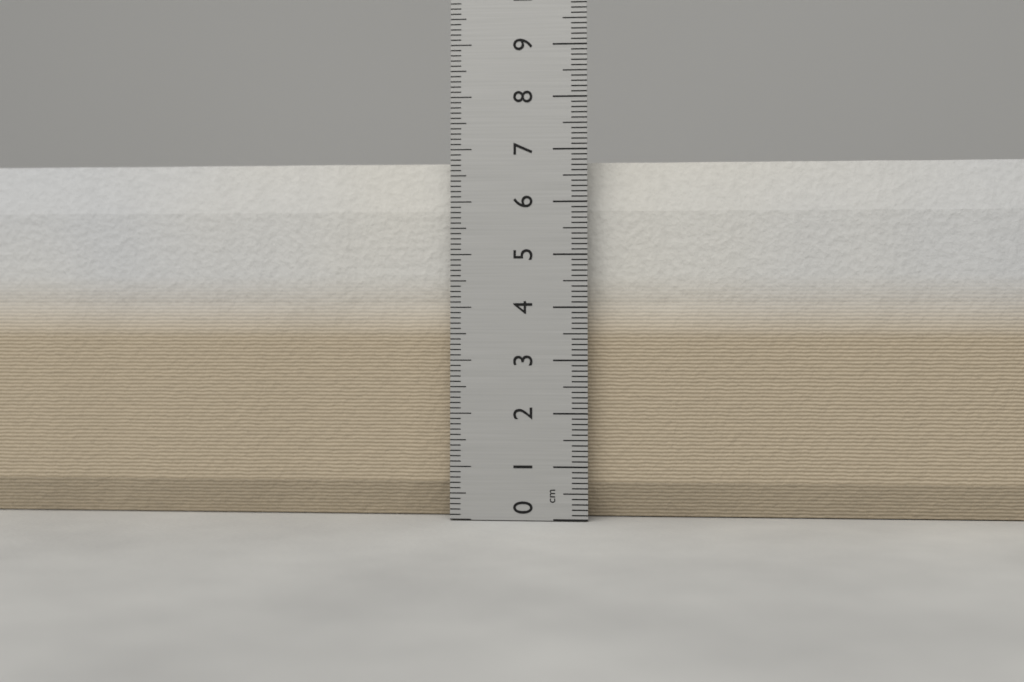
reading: 6.8 cm
